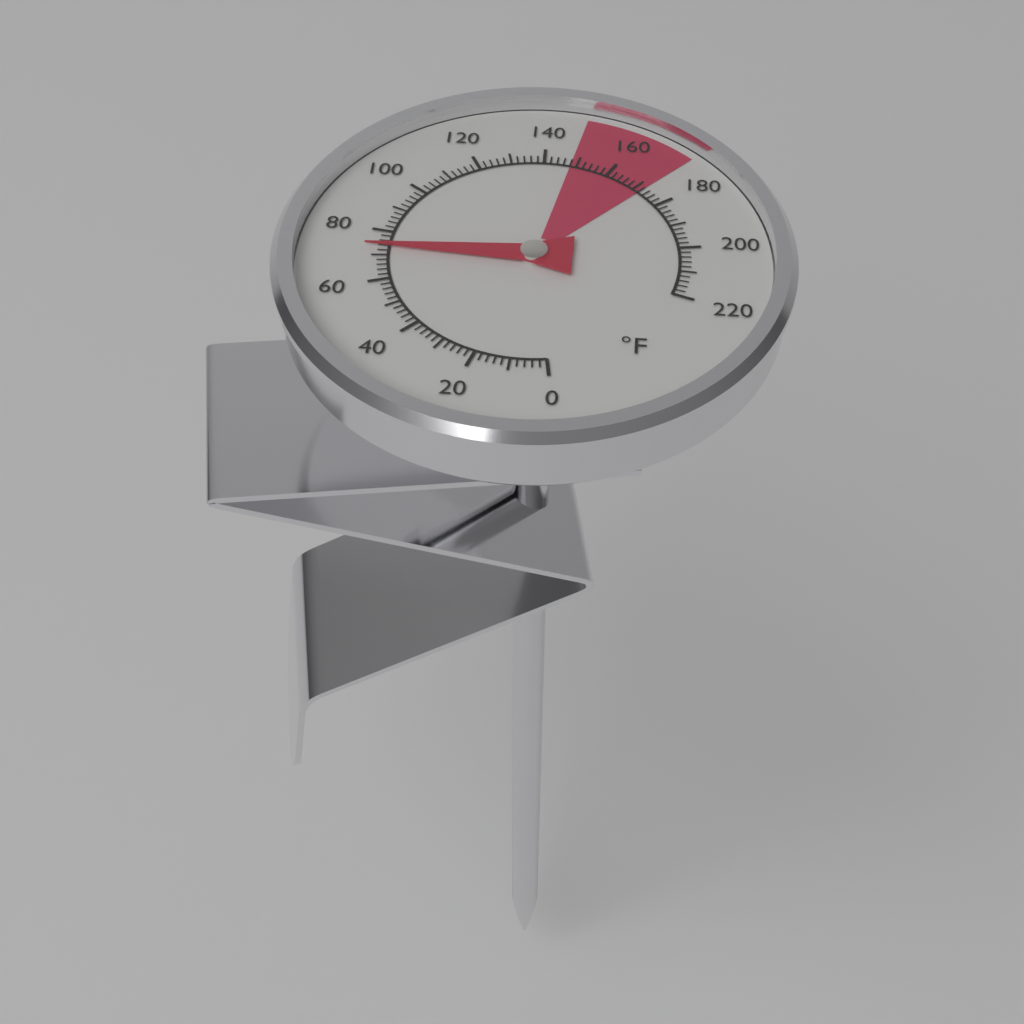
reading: 74 °F
